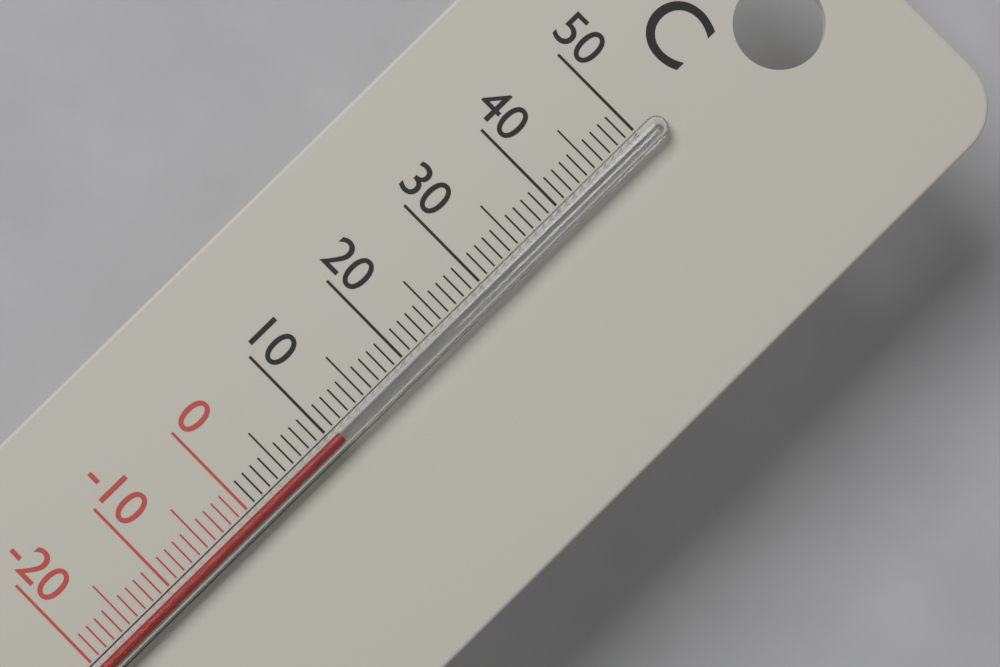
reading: 11 °C
